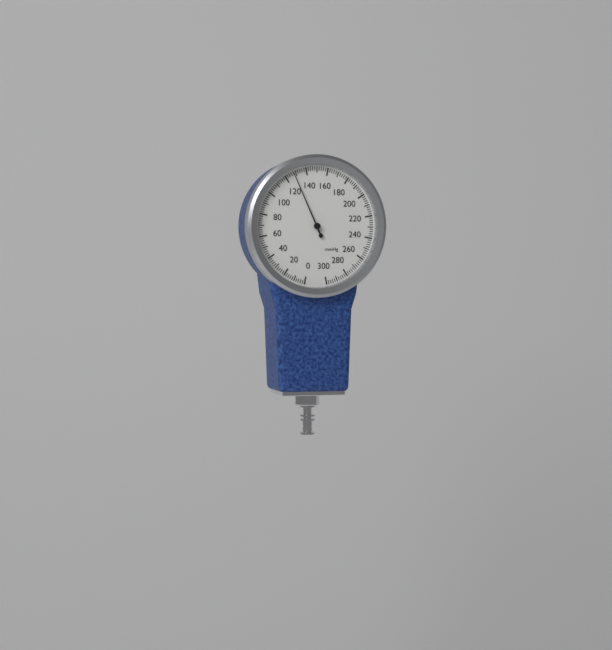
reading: 128 mmHg
